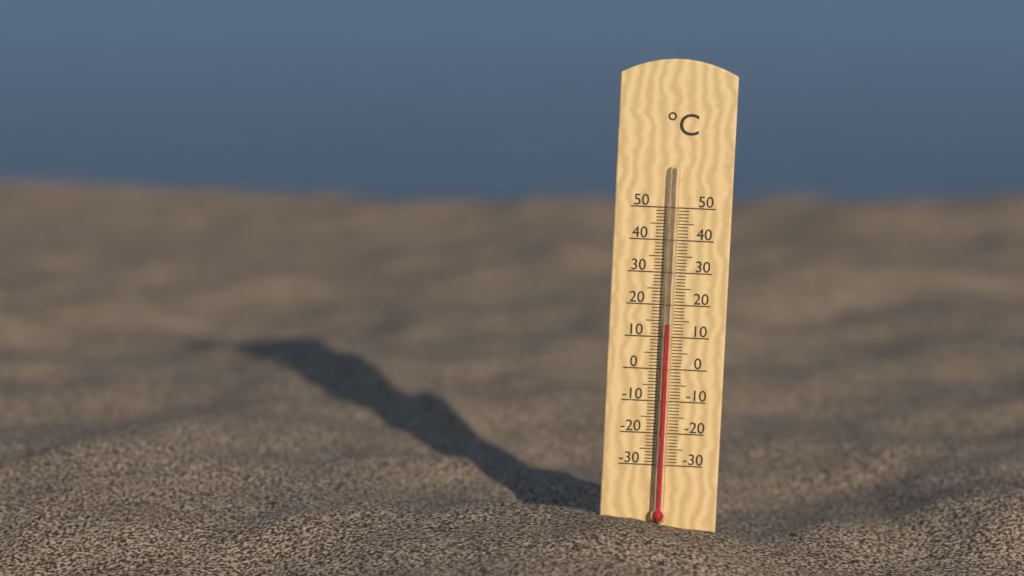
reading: 14 °C
